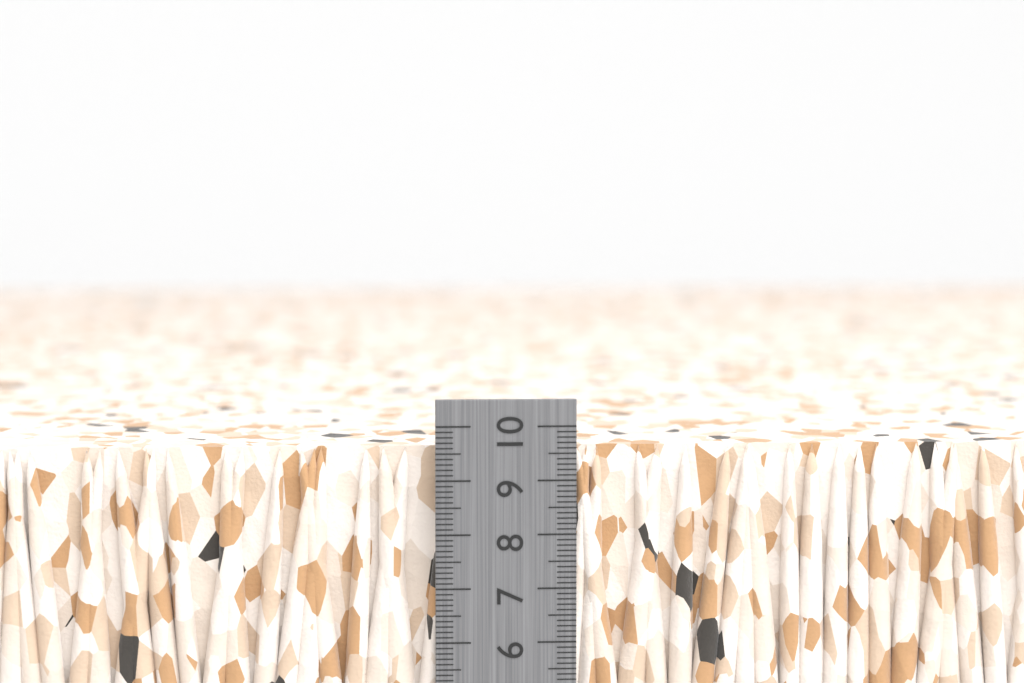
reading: 9.6 cm
